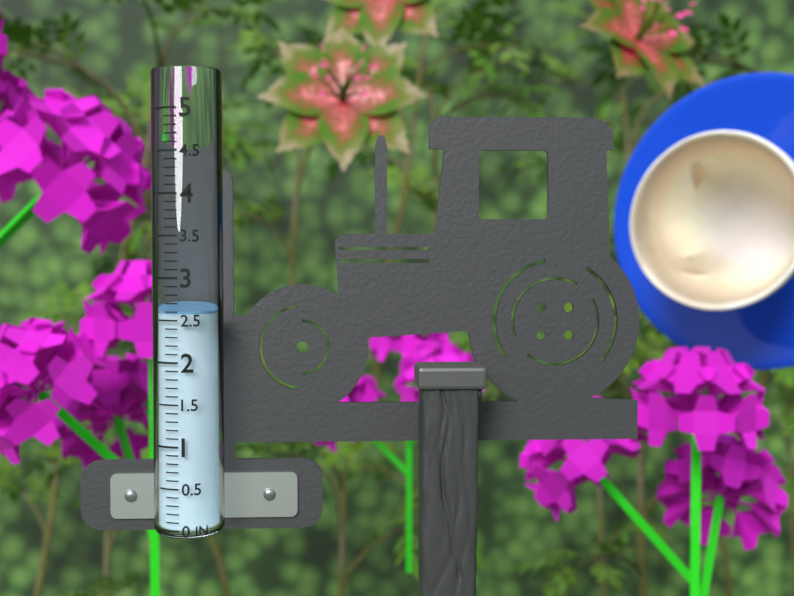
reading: 2.6 in
